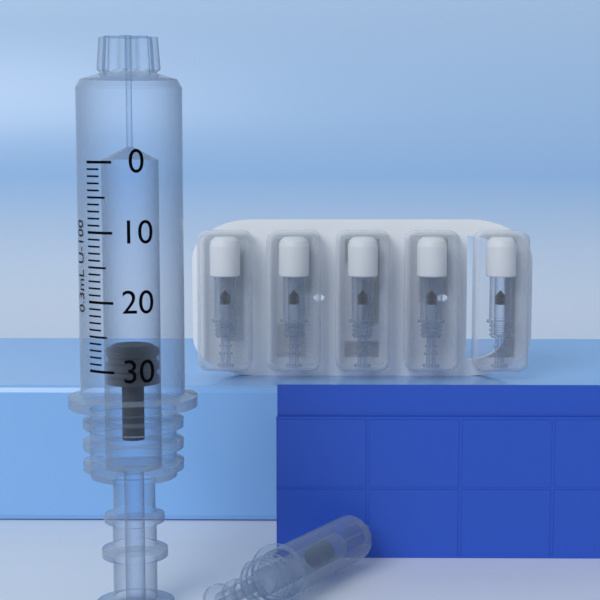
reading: 27 units
